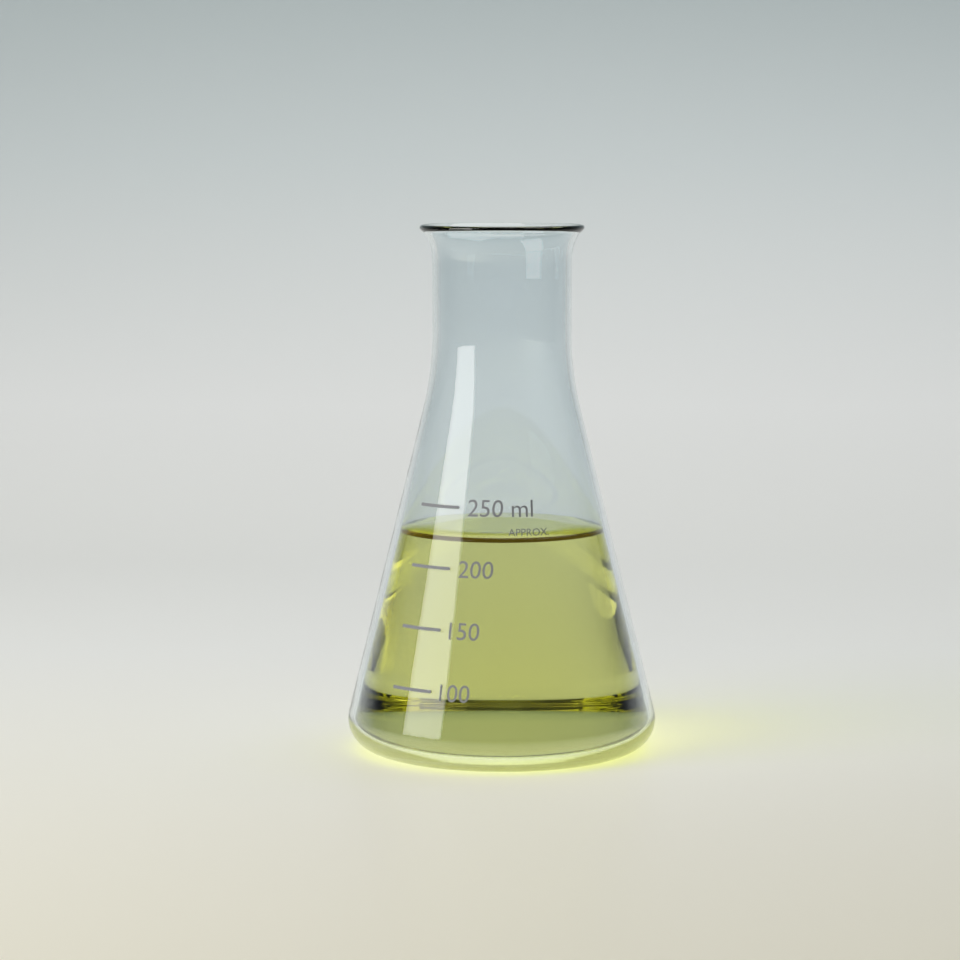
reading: 225 ml
